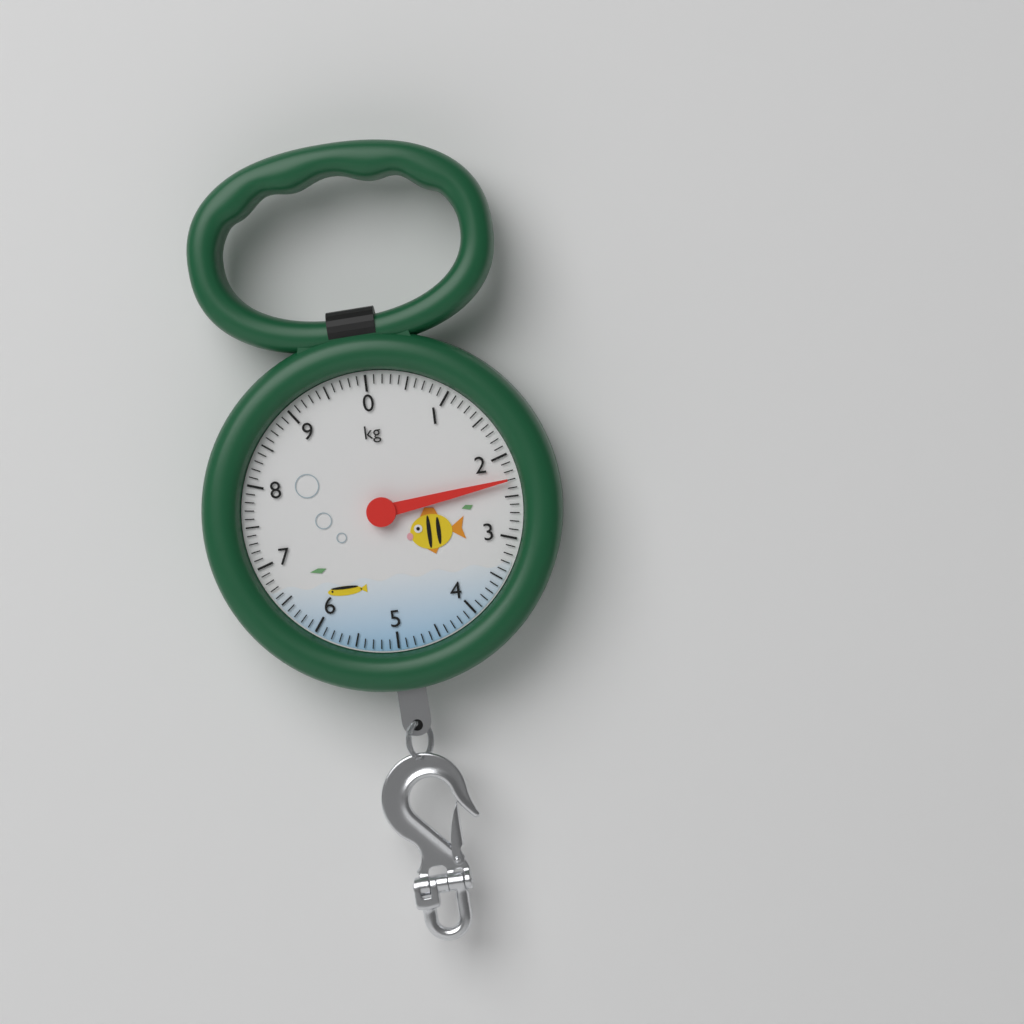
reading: 2.3 kg
